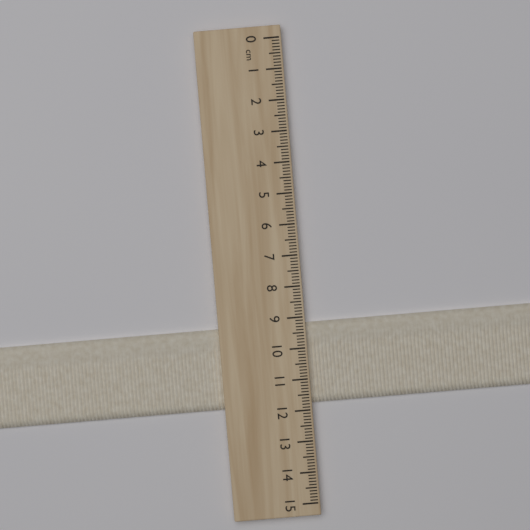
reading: 11.8 cm
